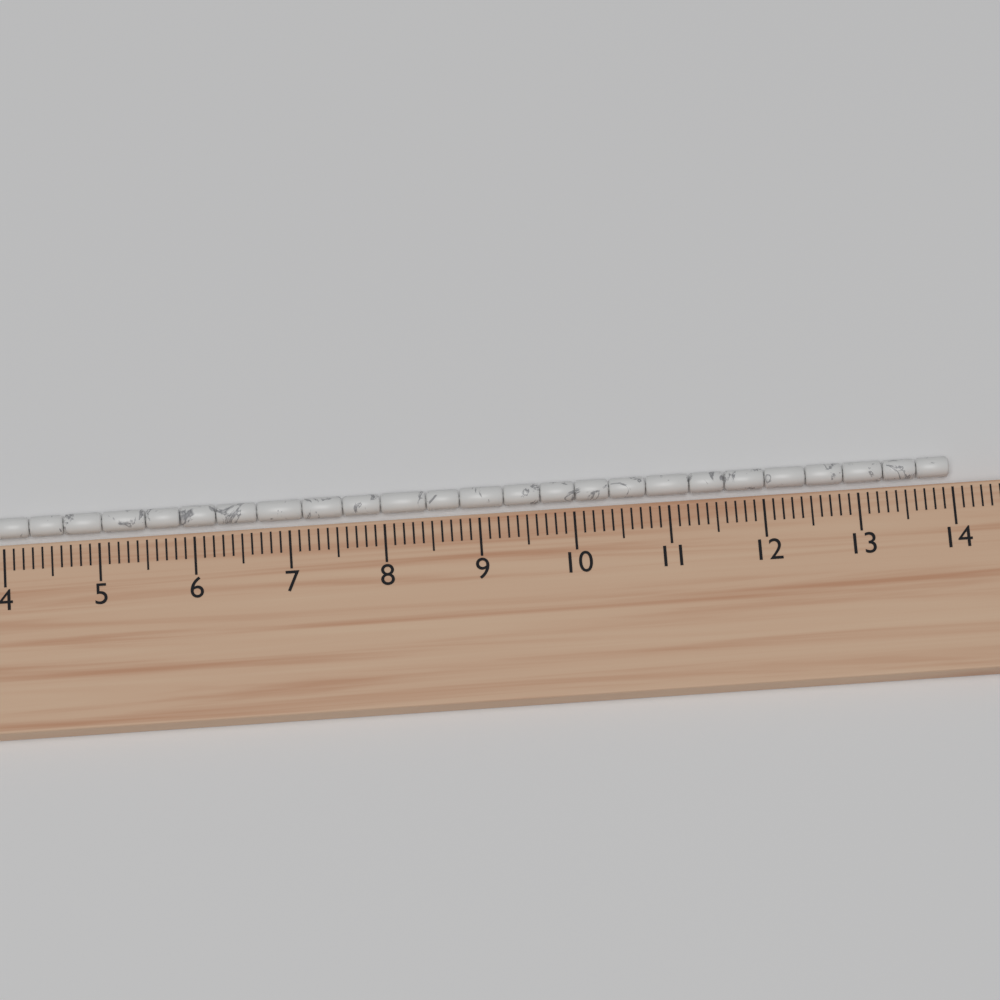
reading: 14.0 cm
